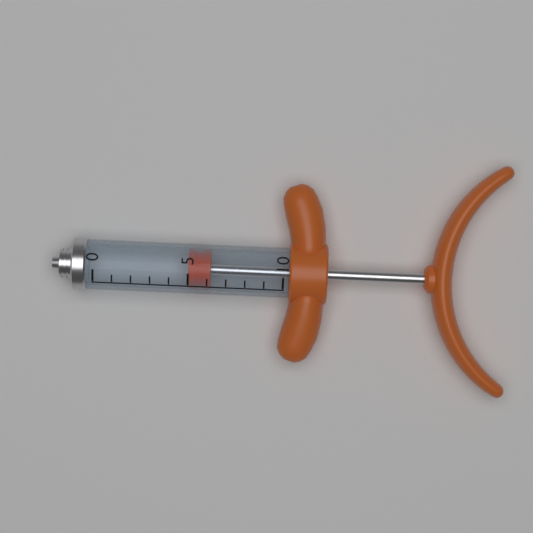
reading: 5 (no unit)
